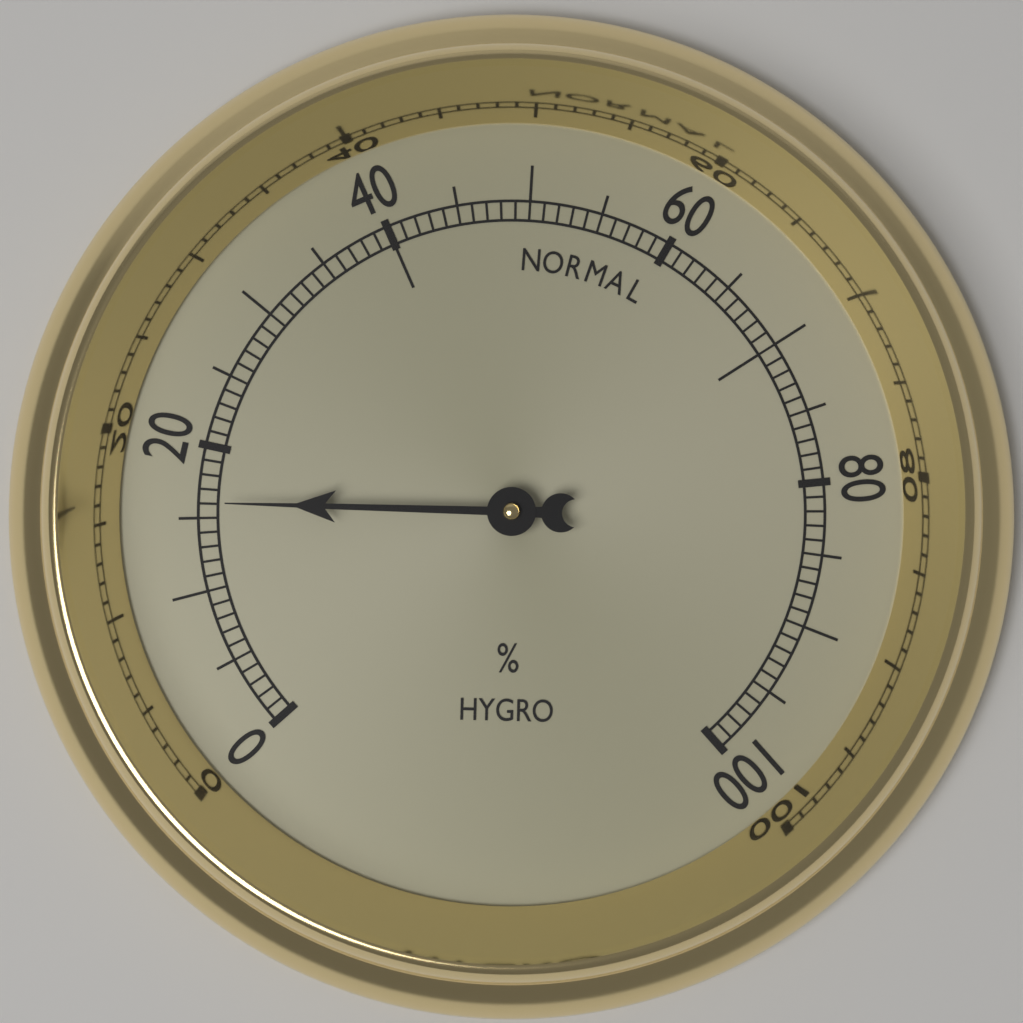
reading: 16 %
